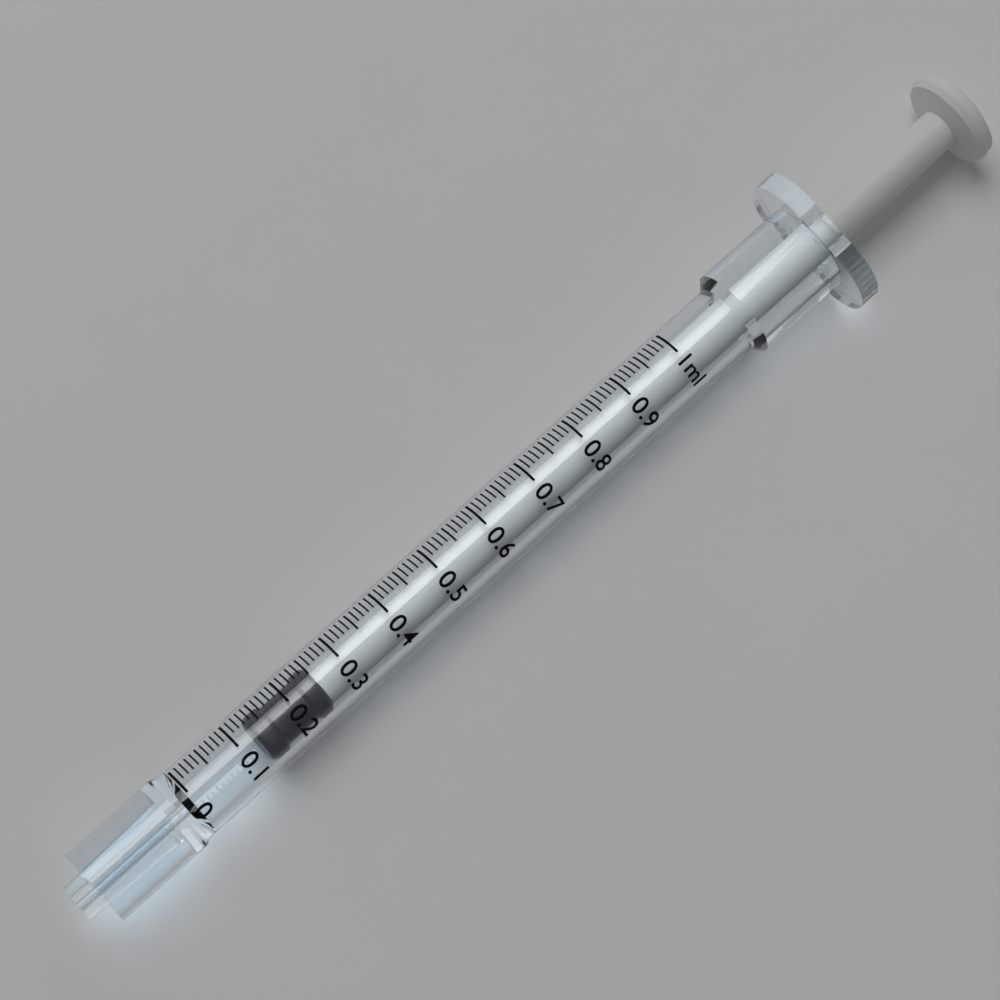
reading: 0.13 ml
